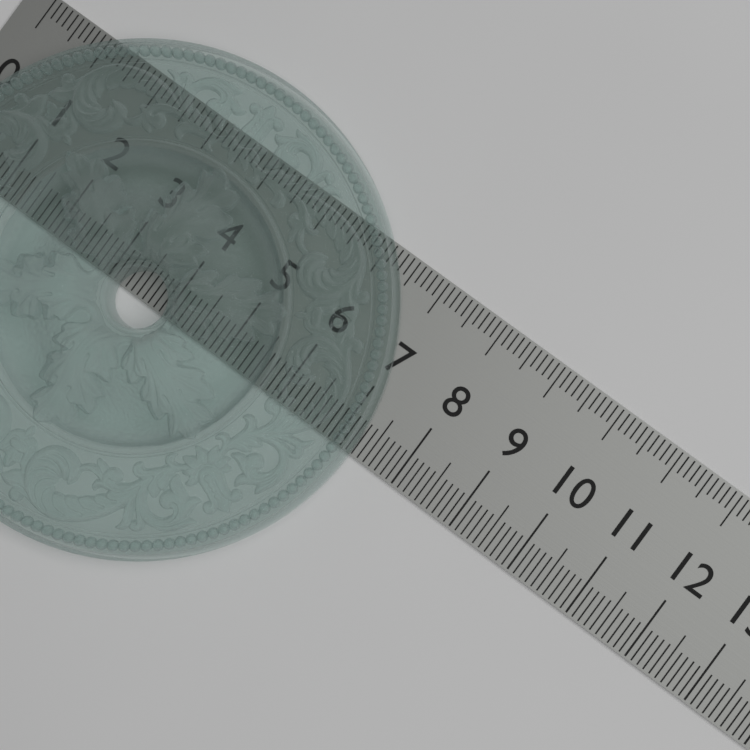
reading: 7.3 (no unit)
